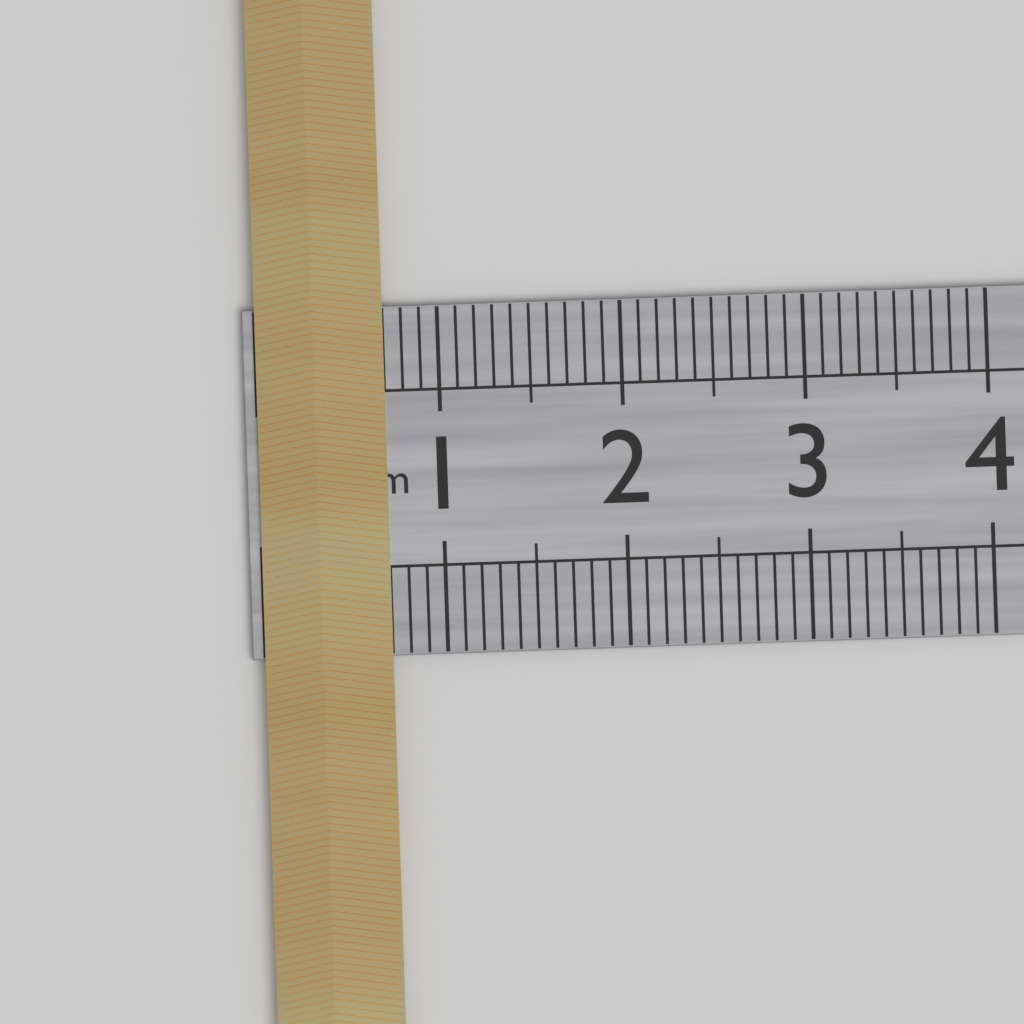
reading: 0.7 cm
